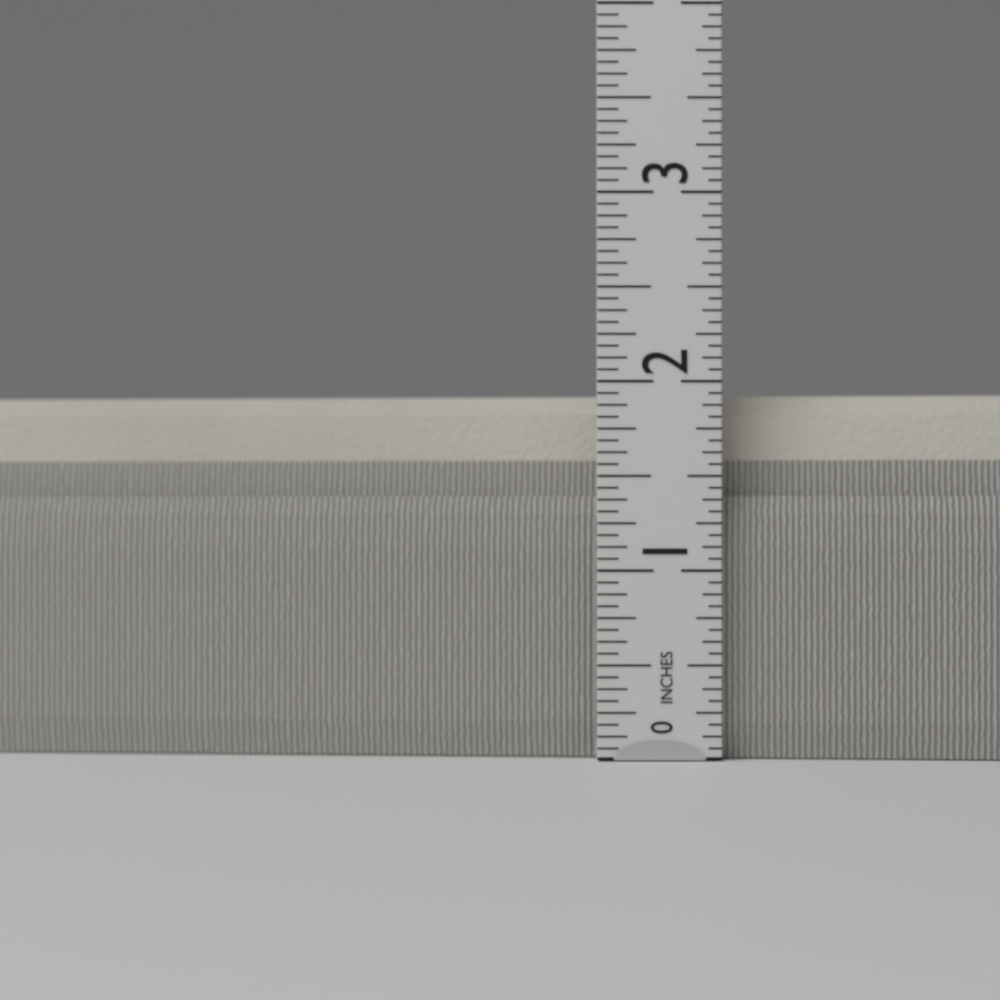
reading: 1.9375 in
